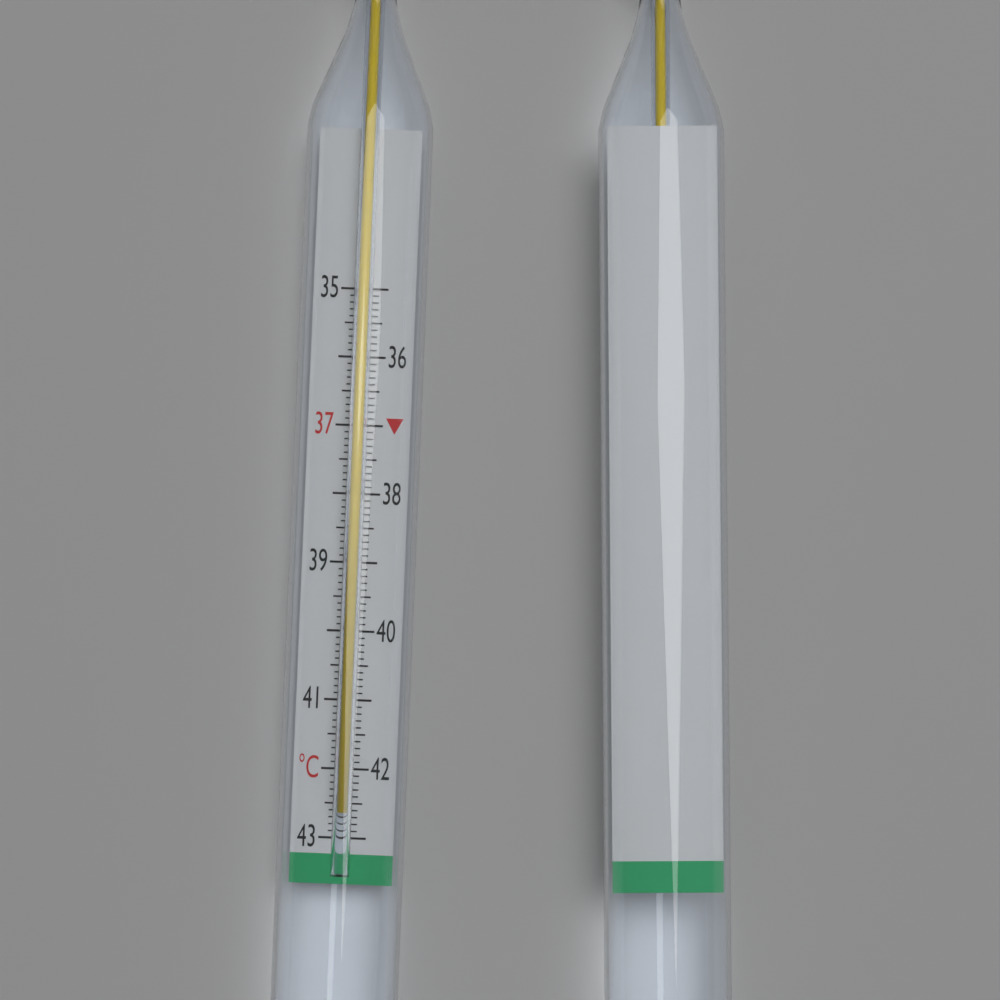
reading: 42.6 °C
